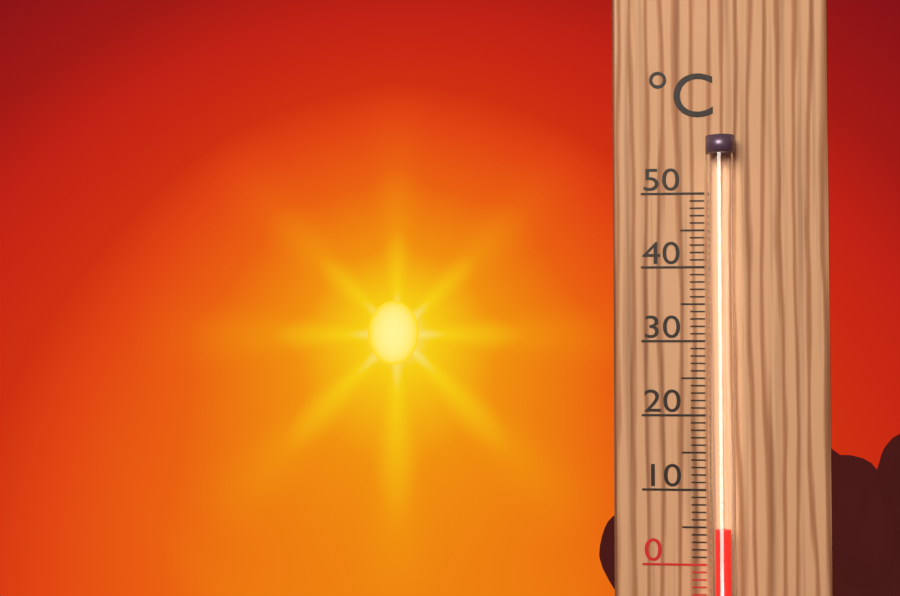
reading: 5 °C
